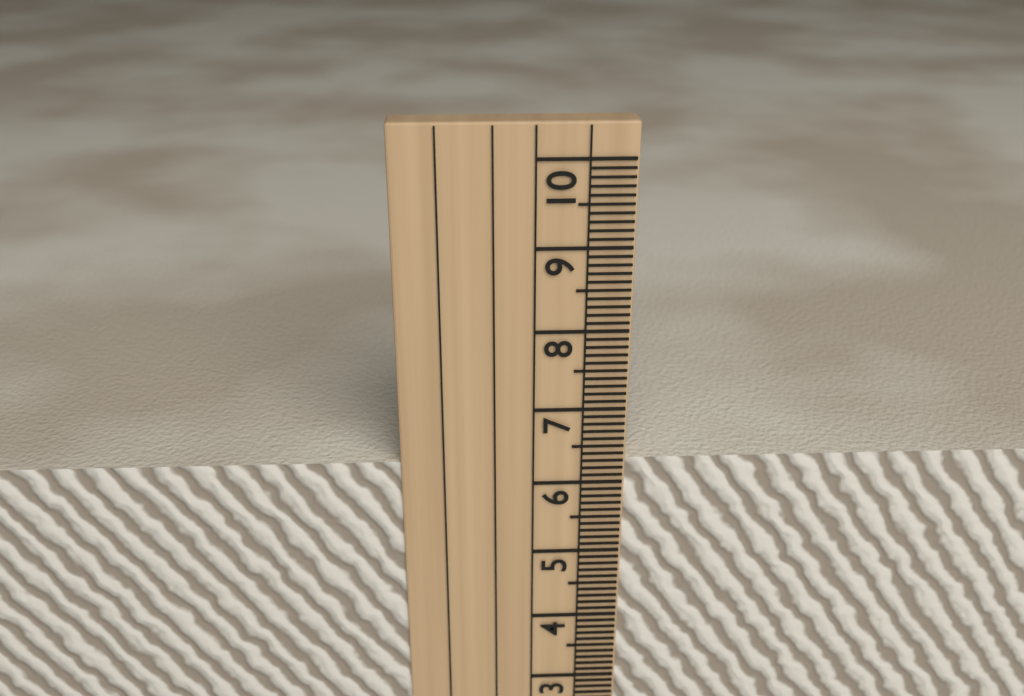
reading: 6.3 cm
